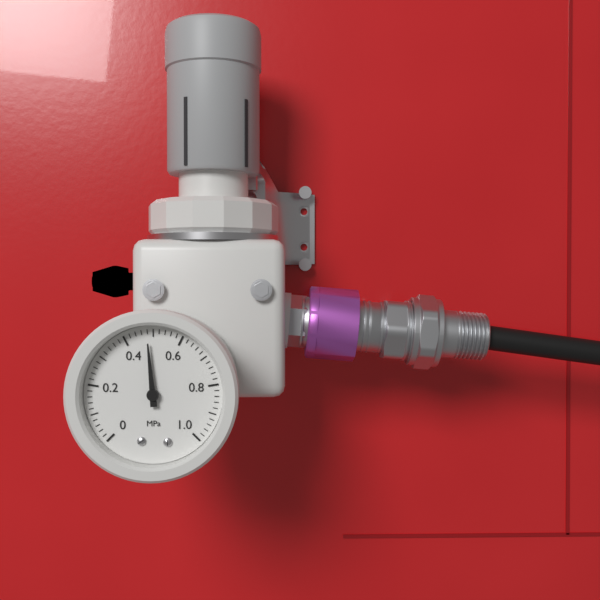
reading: 0.48 MPa
